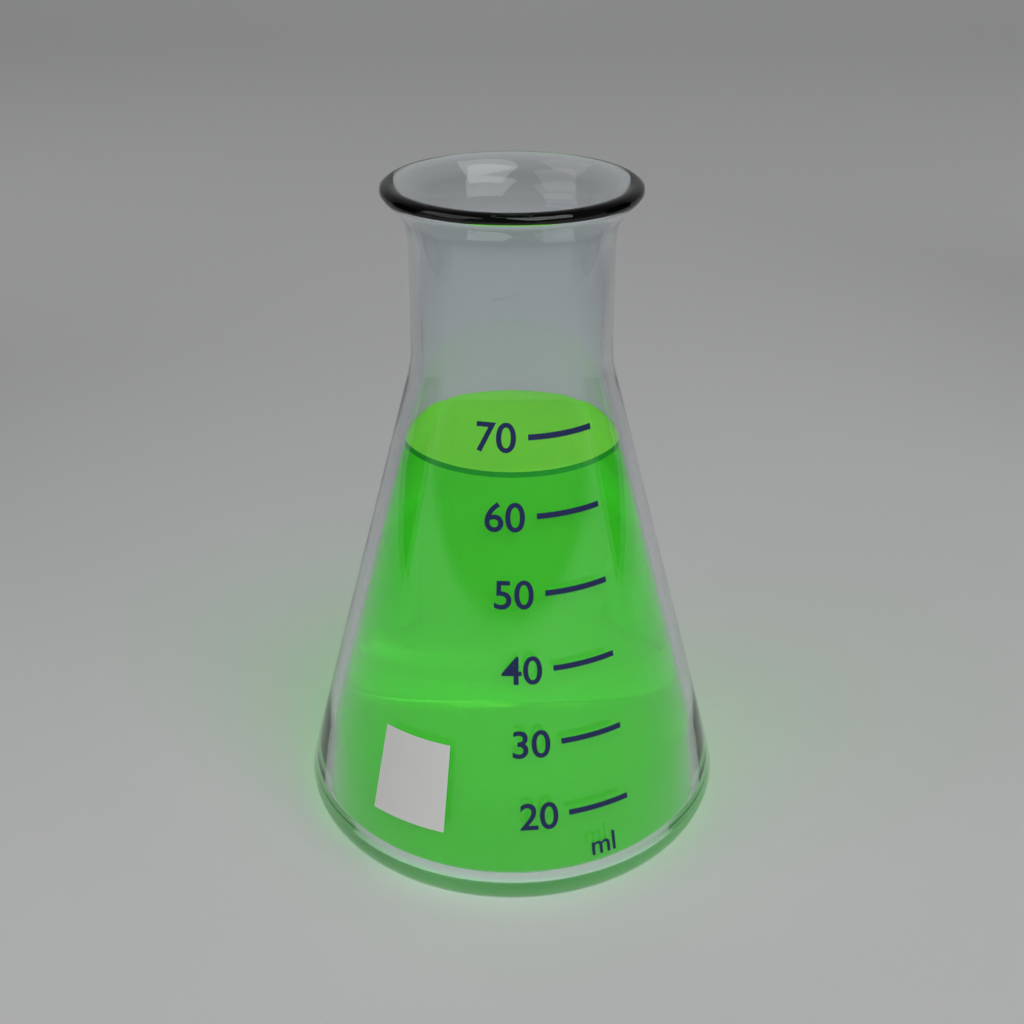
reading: 65 ml
